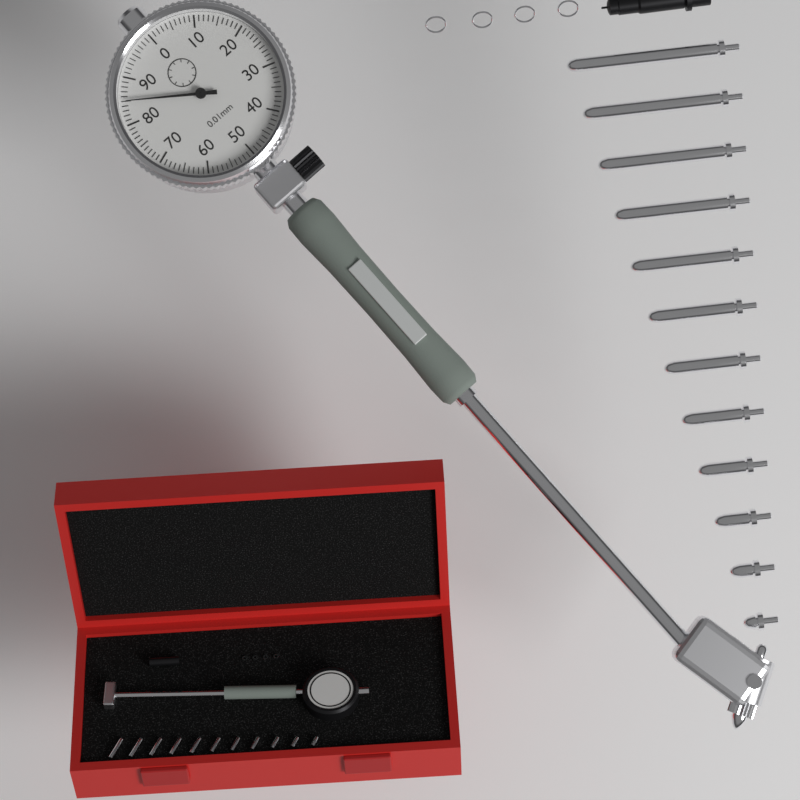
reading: 0.85 mm
